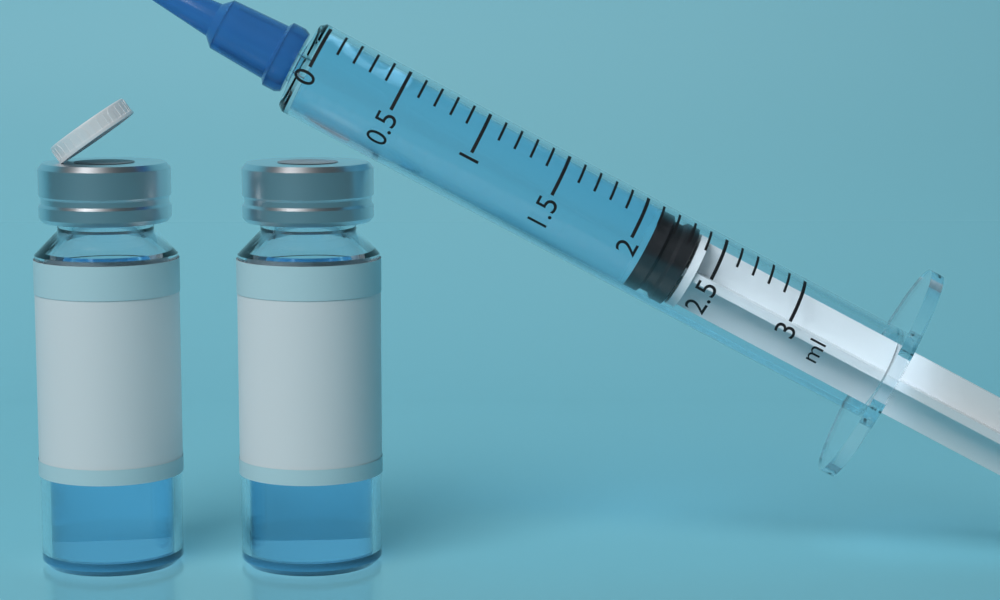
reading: 2.1 ml
